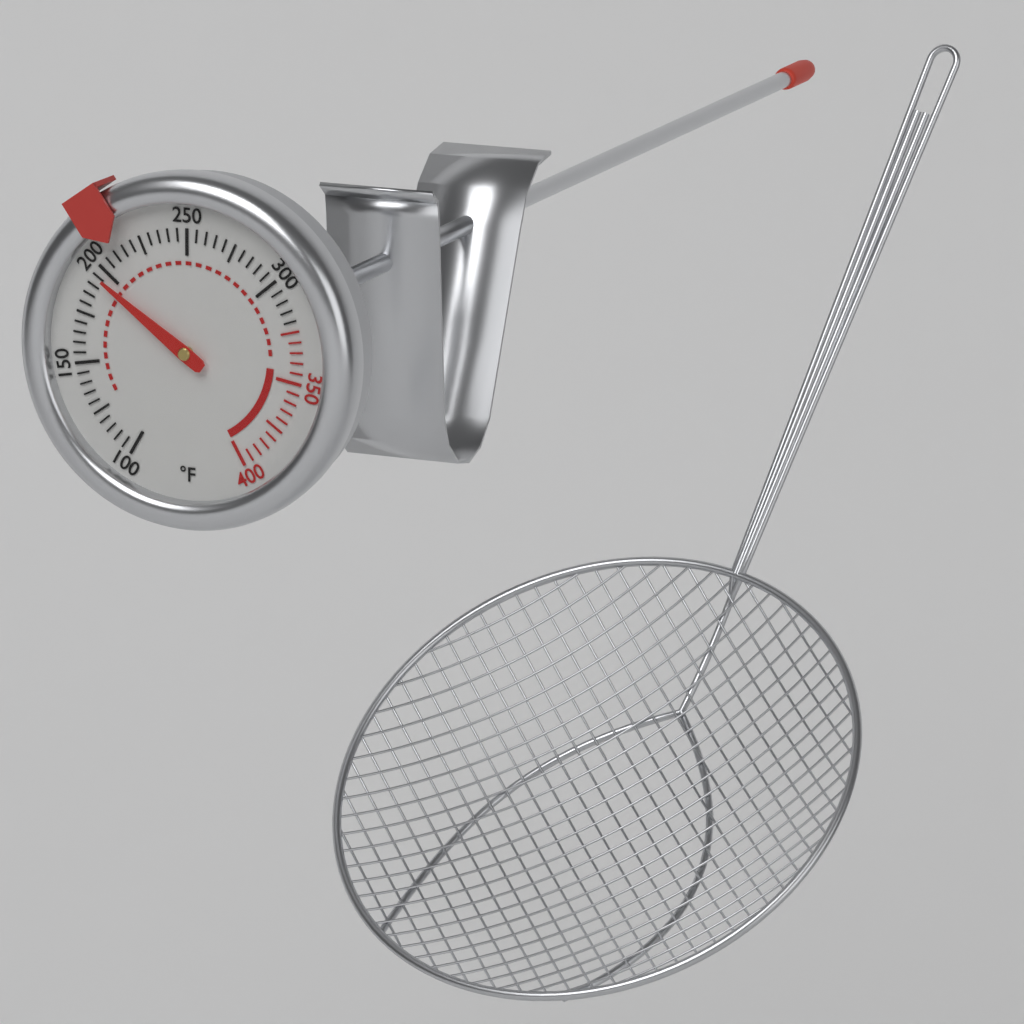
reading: 195 °F
